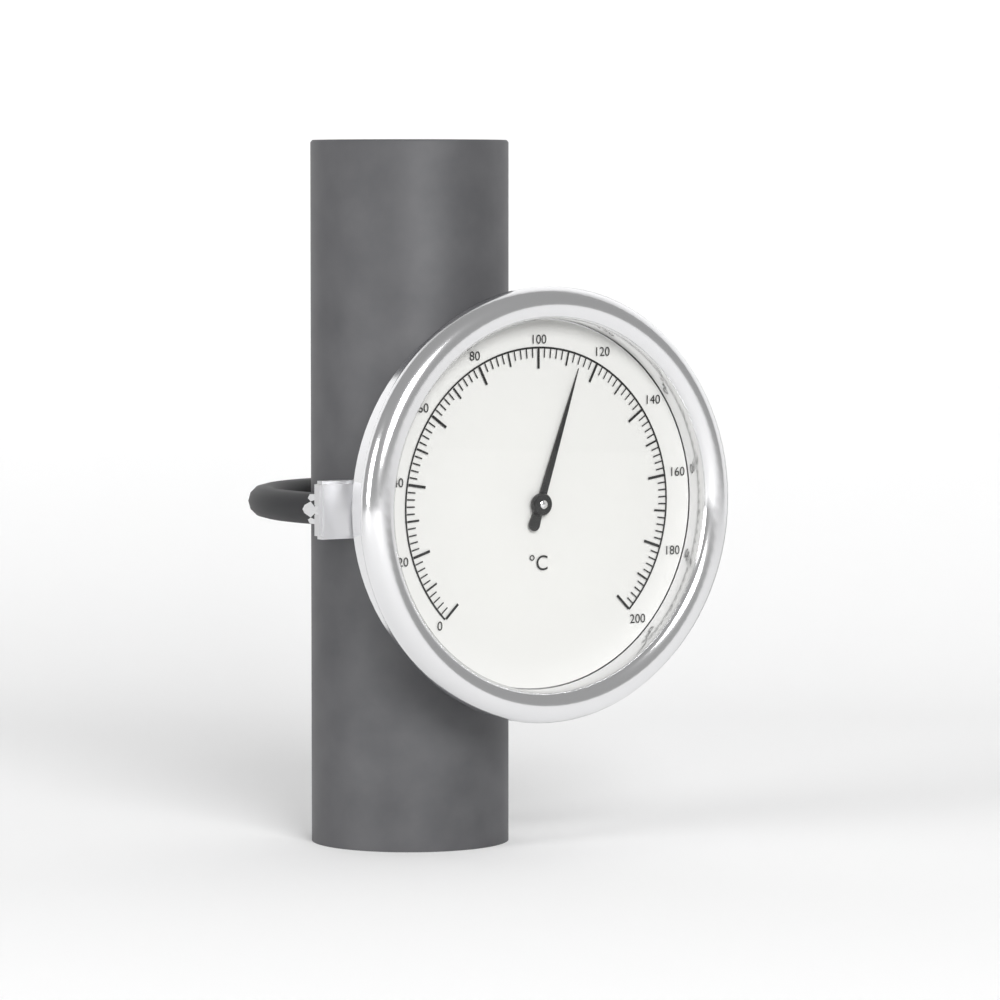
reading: 114 °C
